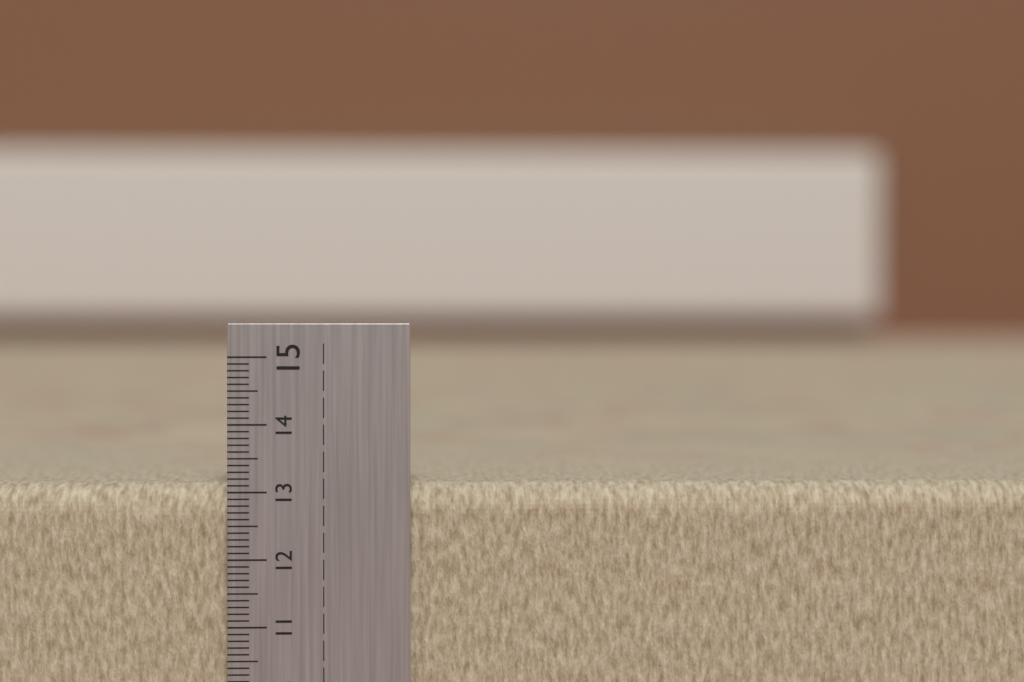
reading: 13.1 cm
